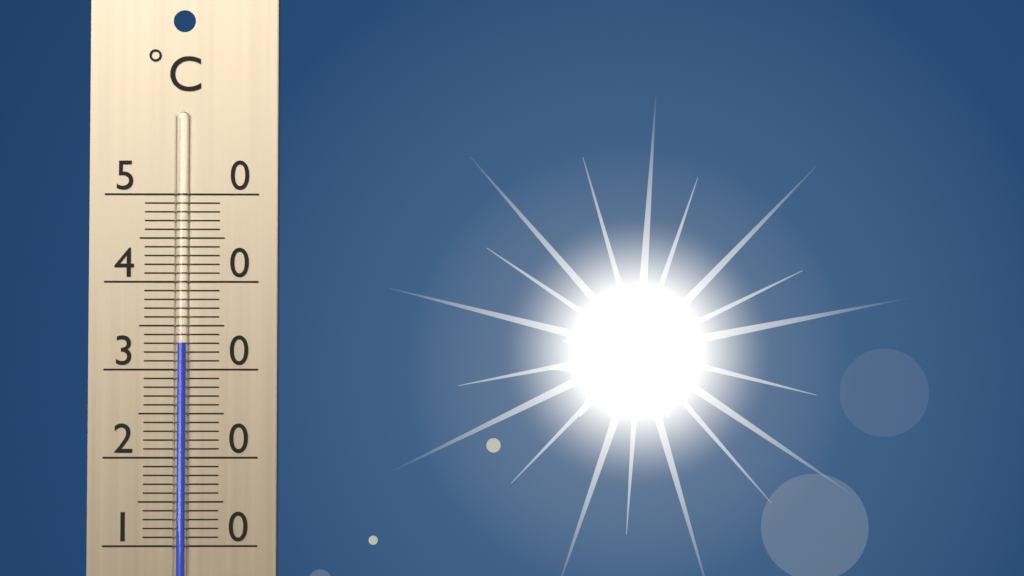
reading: 33 °C
